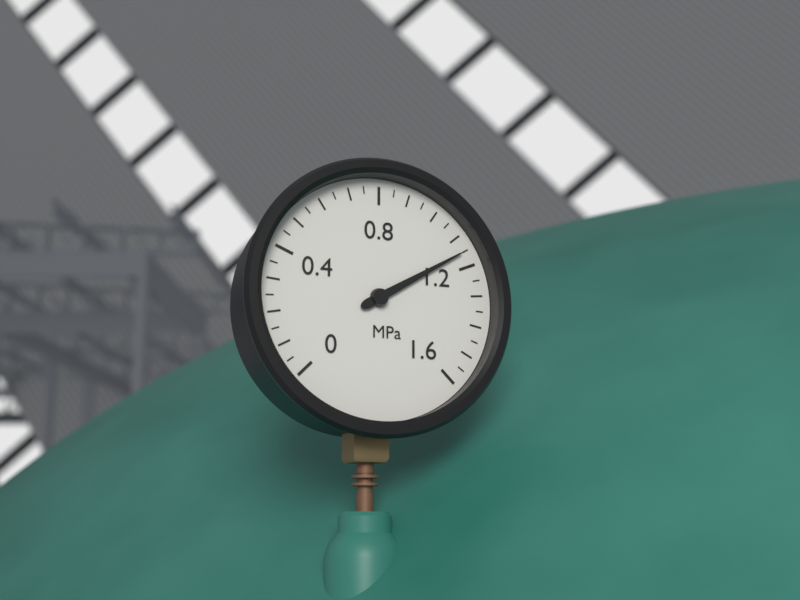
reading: 1.15 MPa
